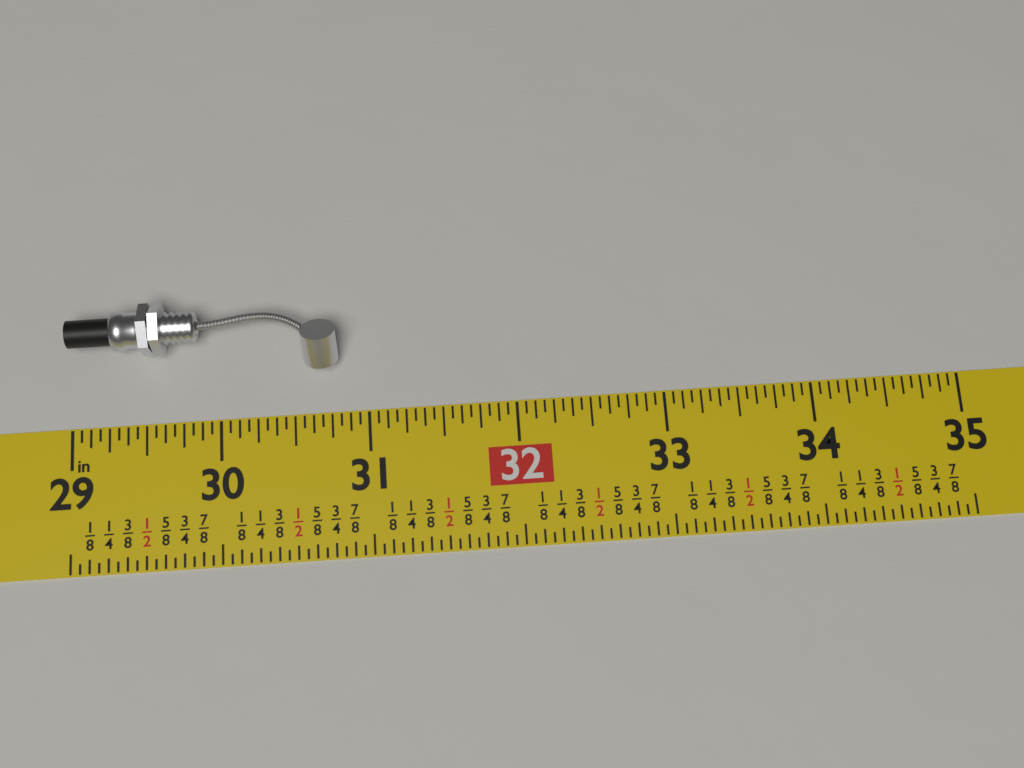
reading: 30.8125 in
